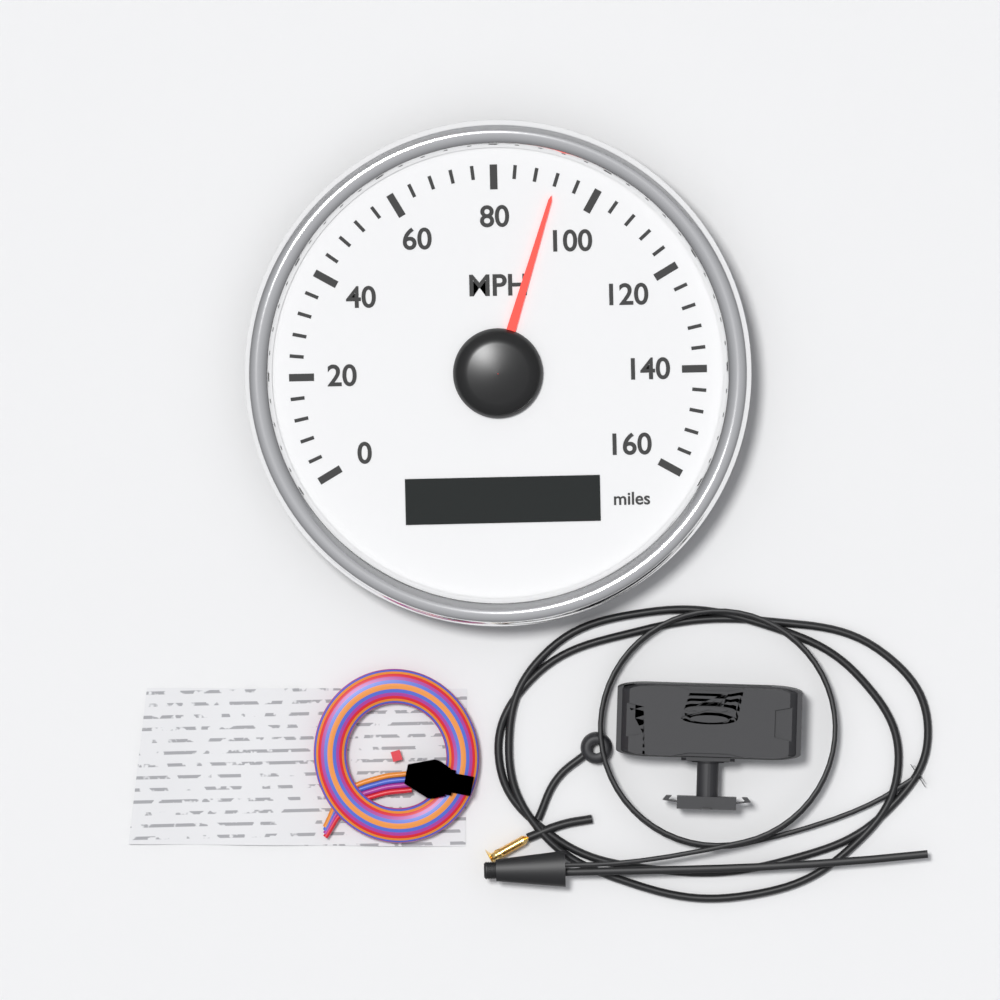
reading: 92 MPH
